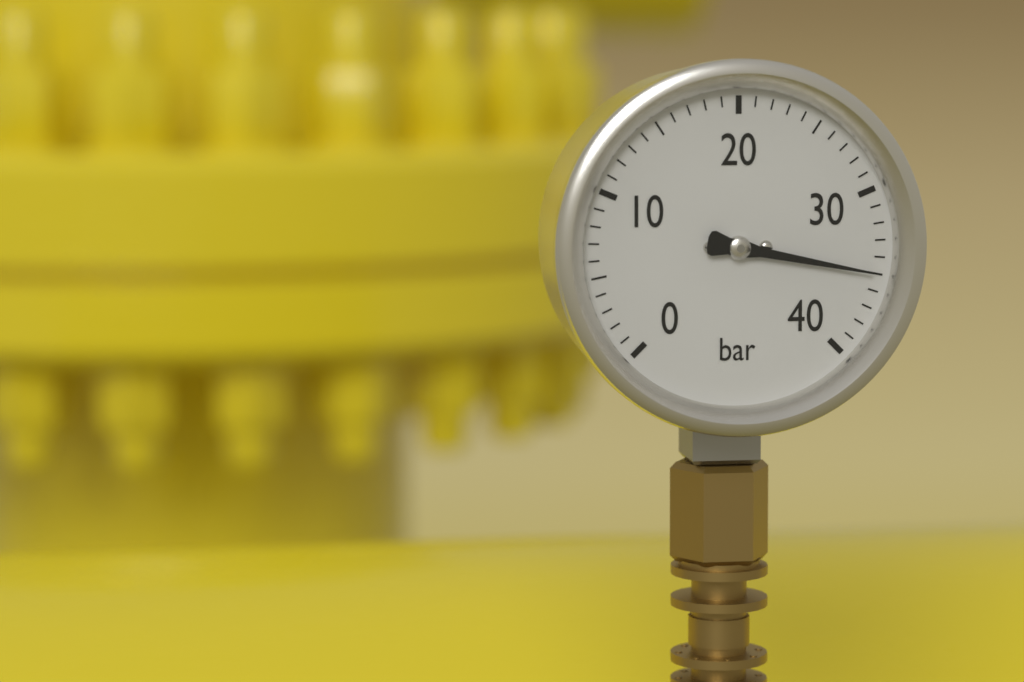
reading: 35 bar
